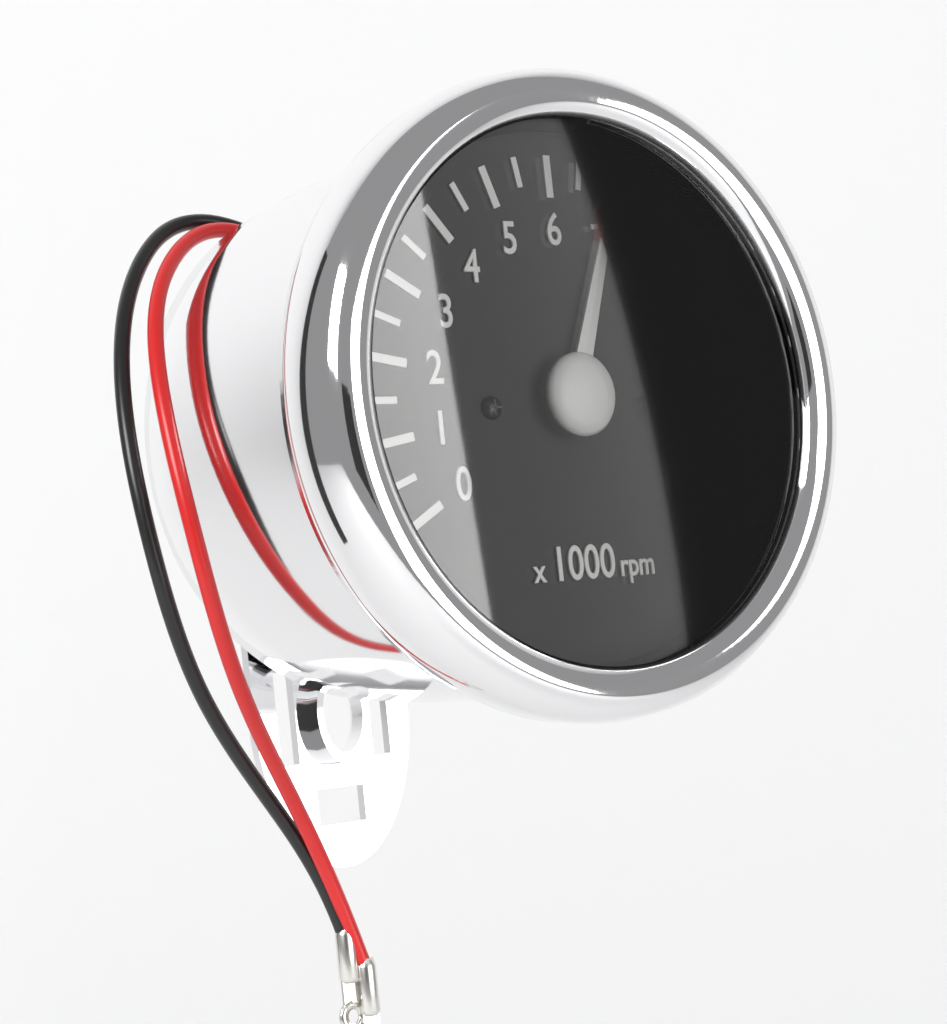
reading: 7.0 x1000 rpm
